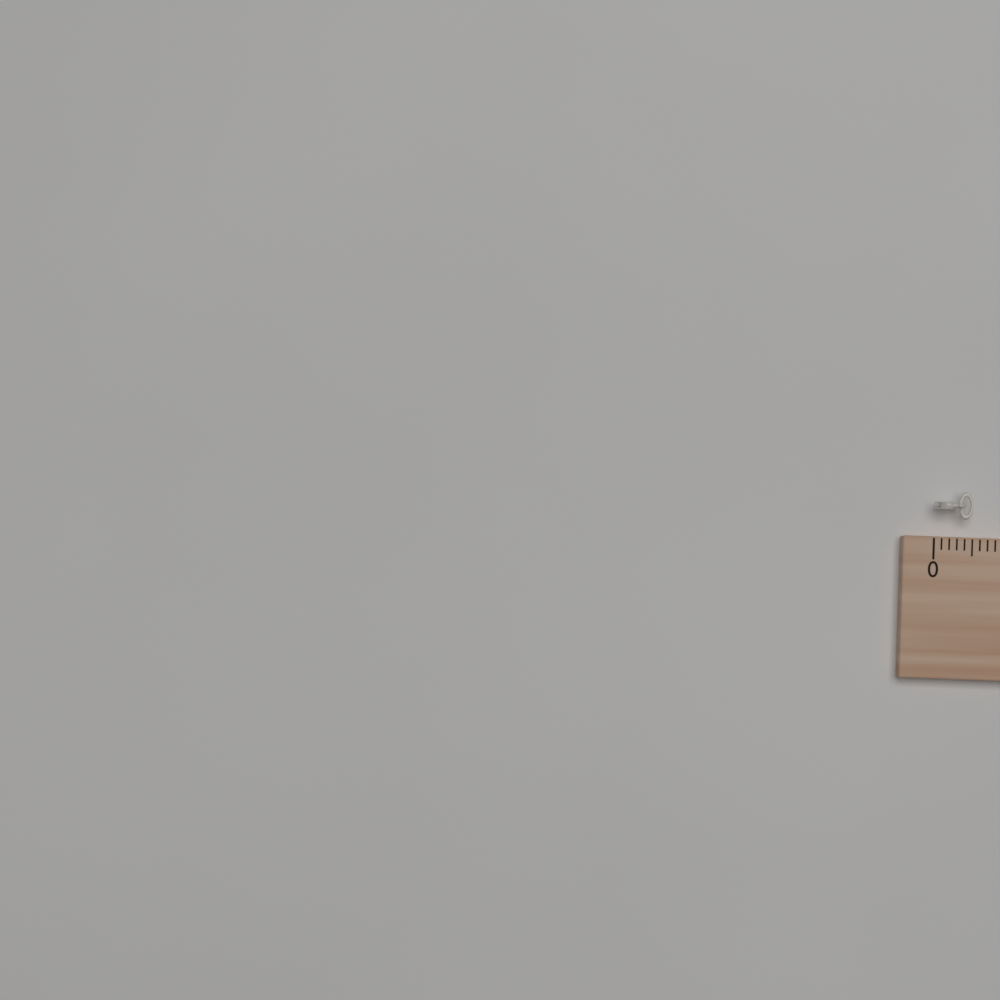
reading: 0.5 (no unit)
